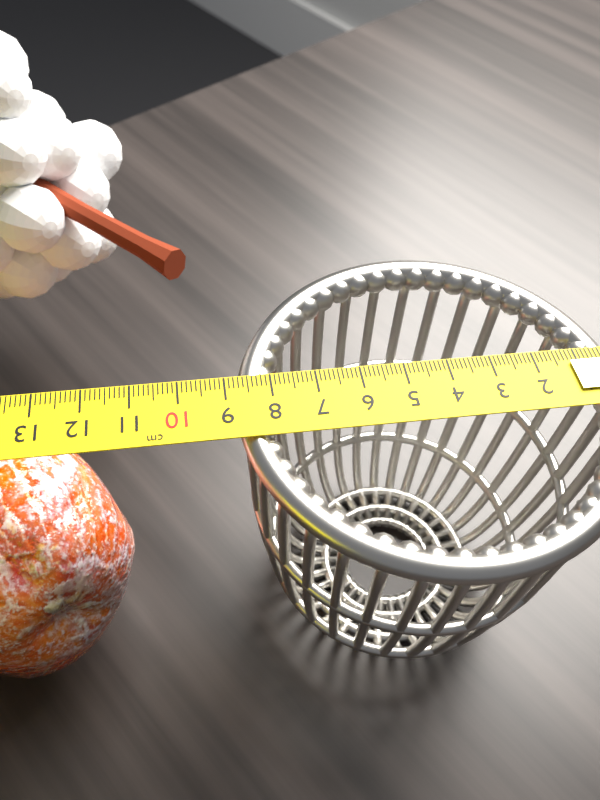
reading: 8.8 cm
